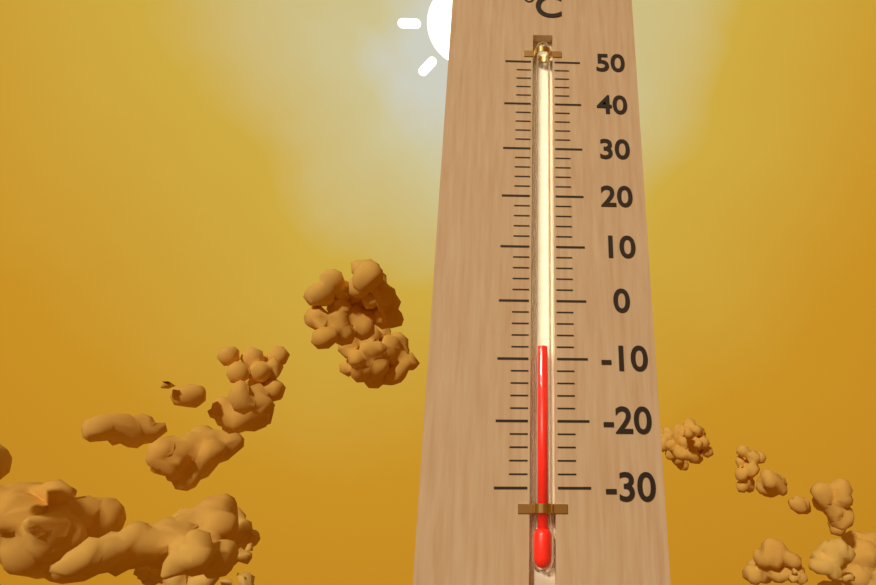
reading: -8 °C
